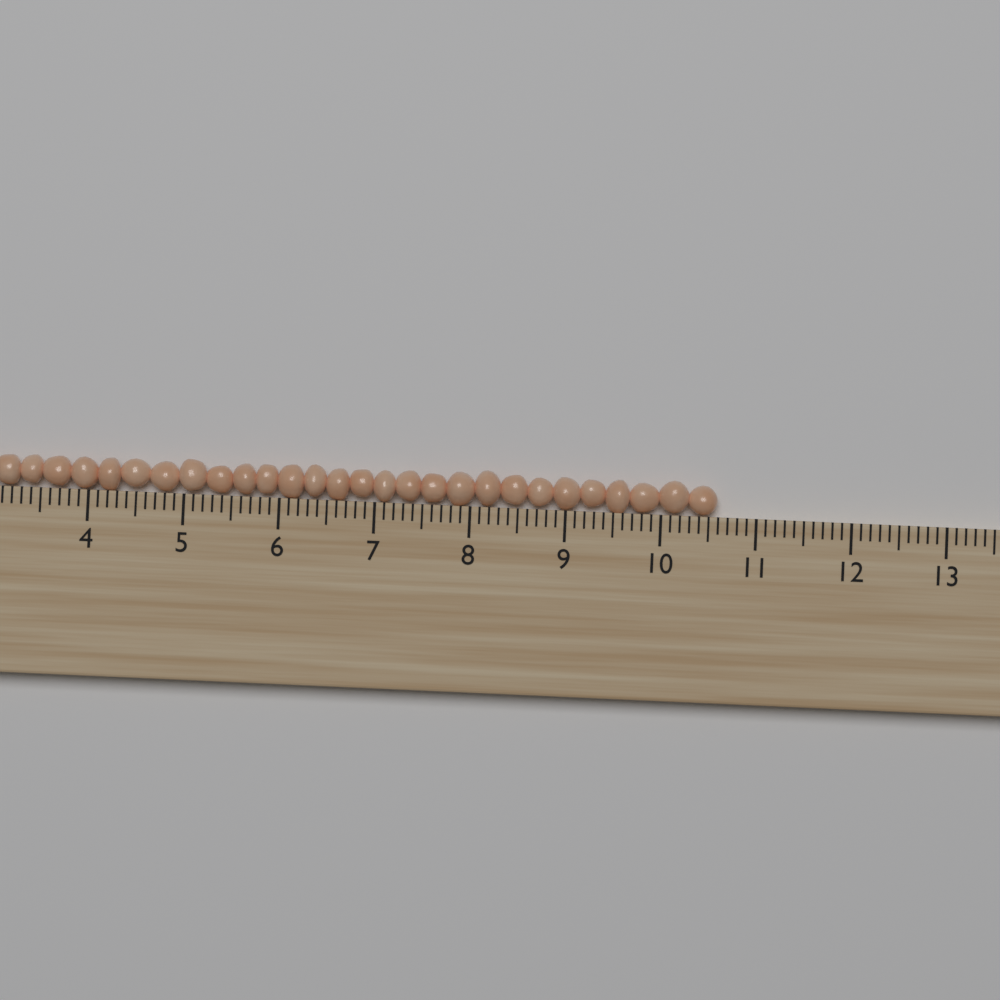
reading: 10.6 (no unit)
